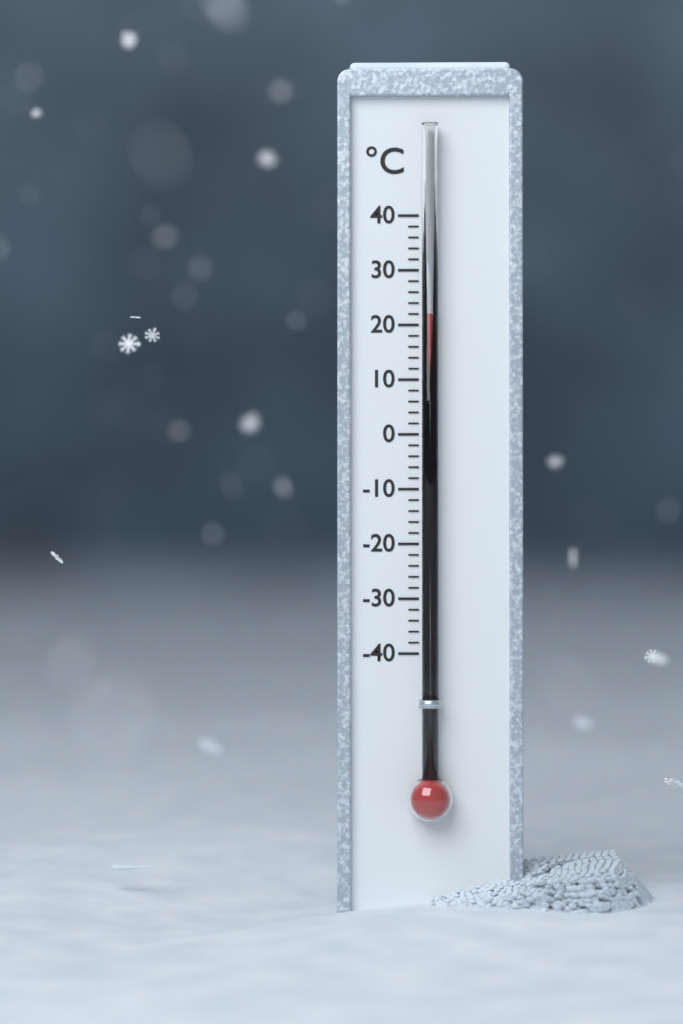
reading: 22 °C
